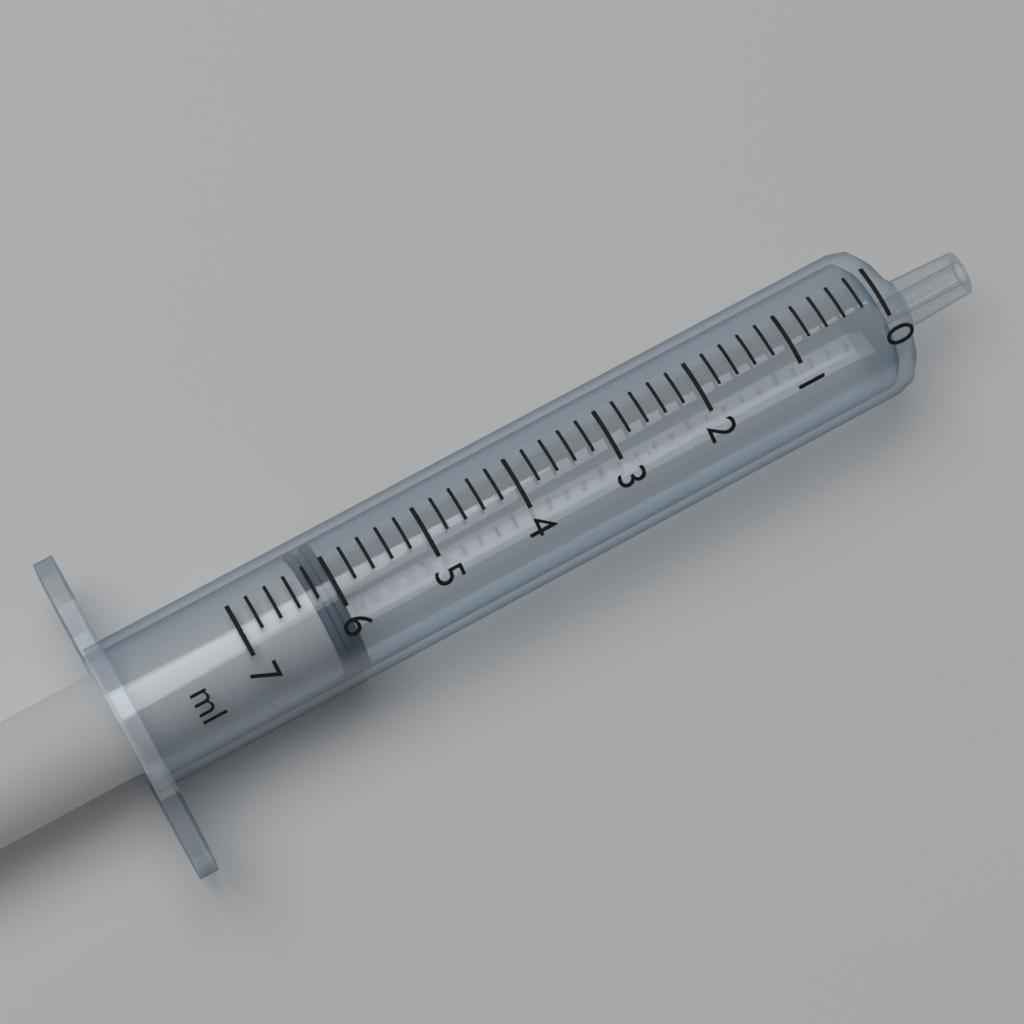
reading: 6.0 ml
